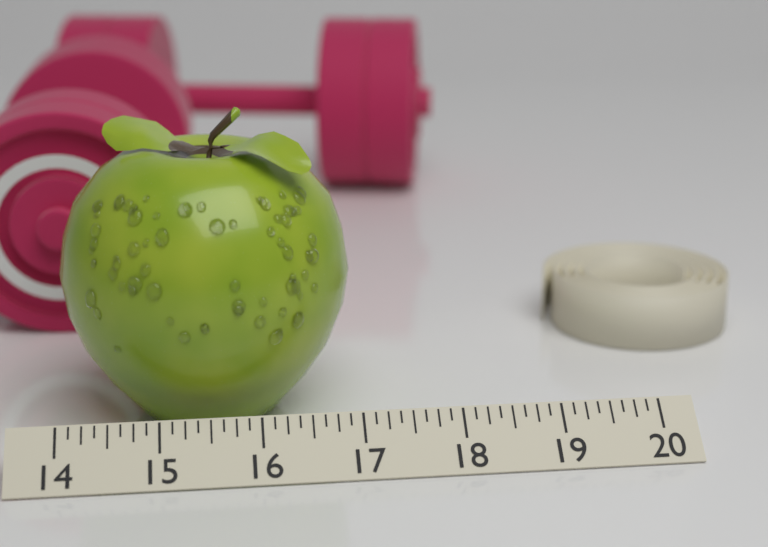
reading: 17.000 (no unit)
